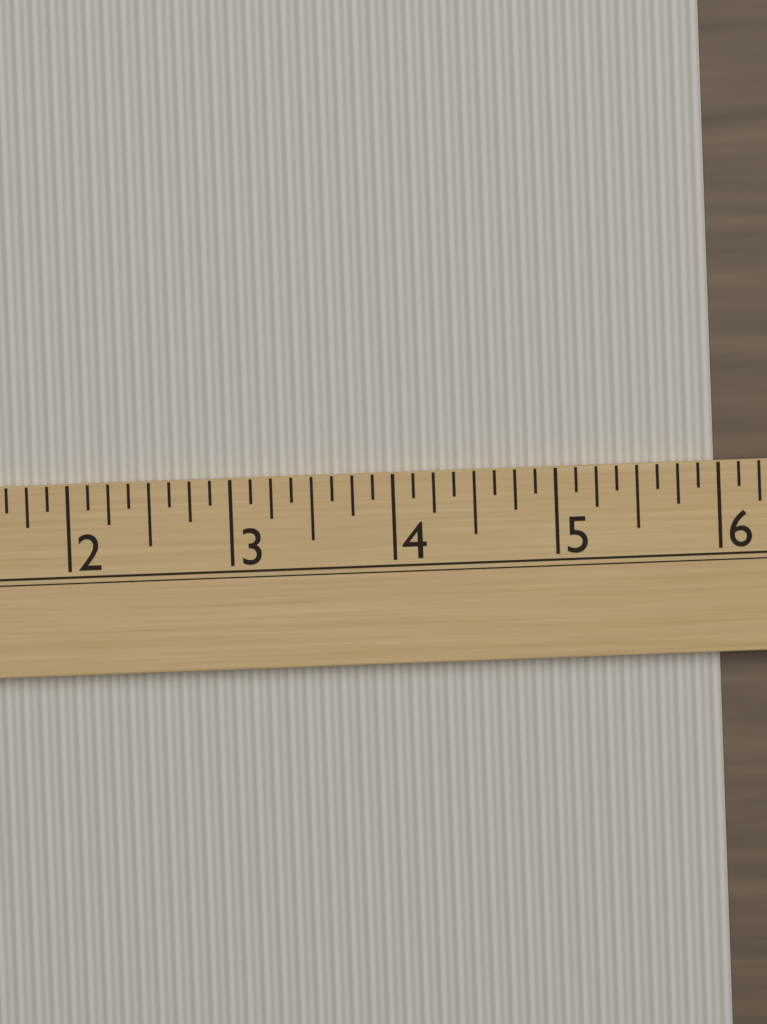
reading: 6.000 (no unit)
